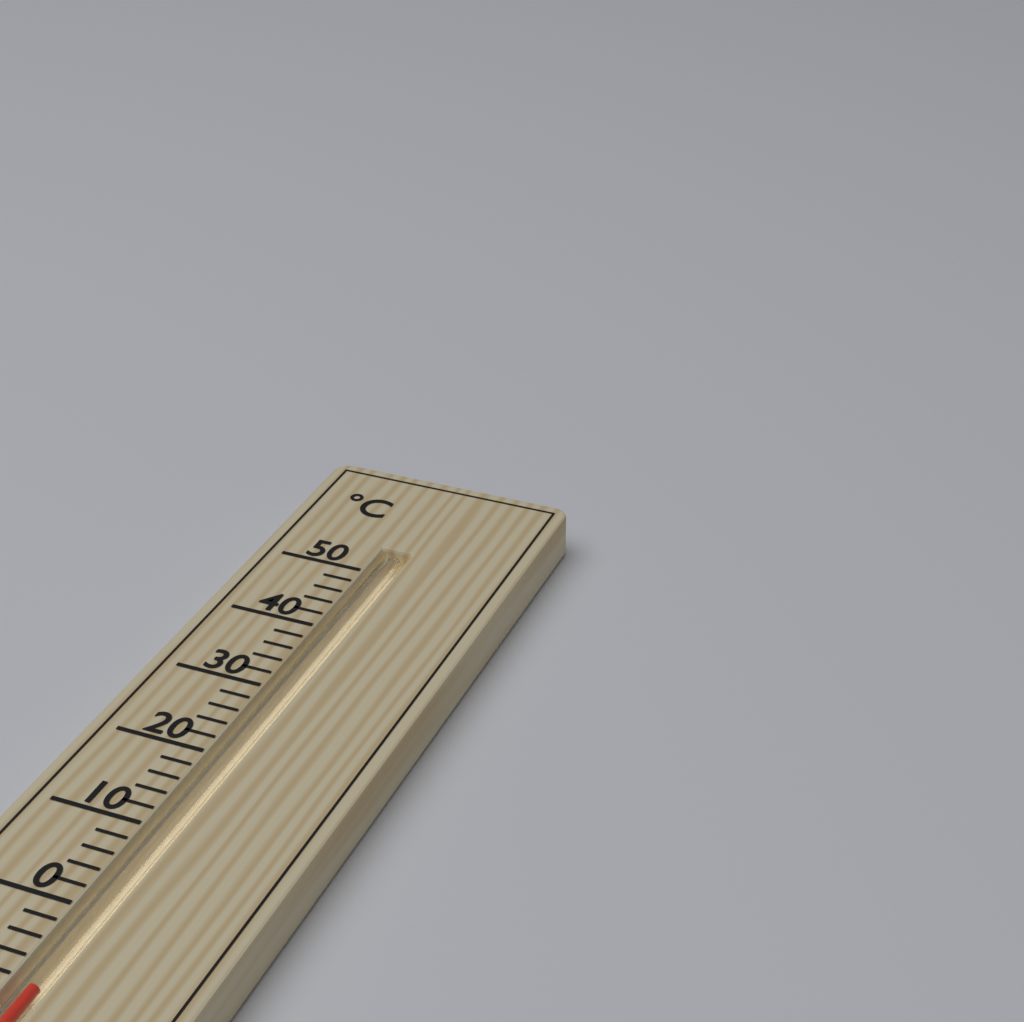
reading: -8 °C
